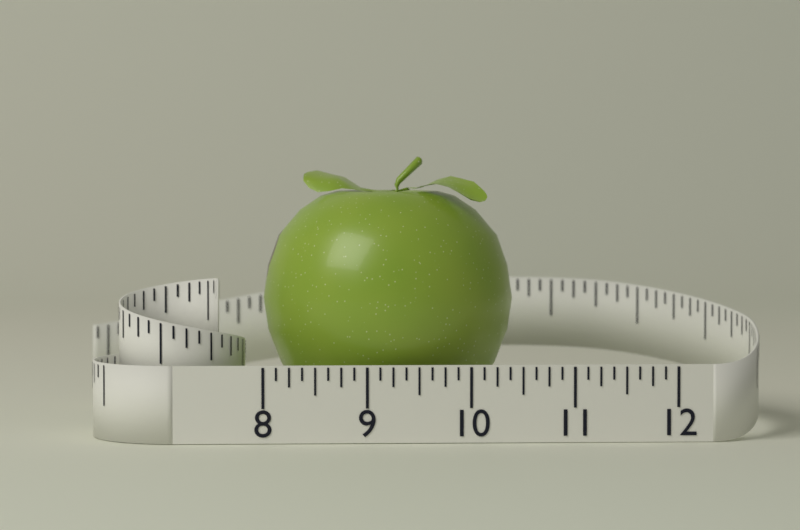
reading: 10.500 (no unit)
